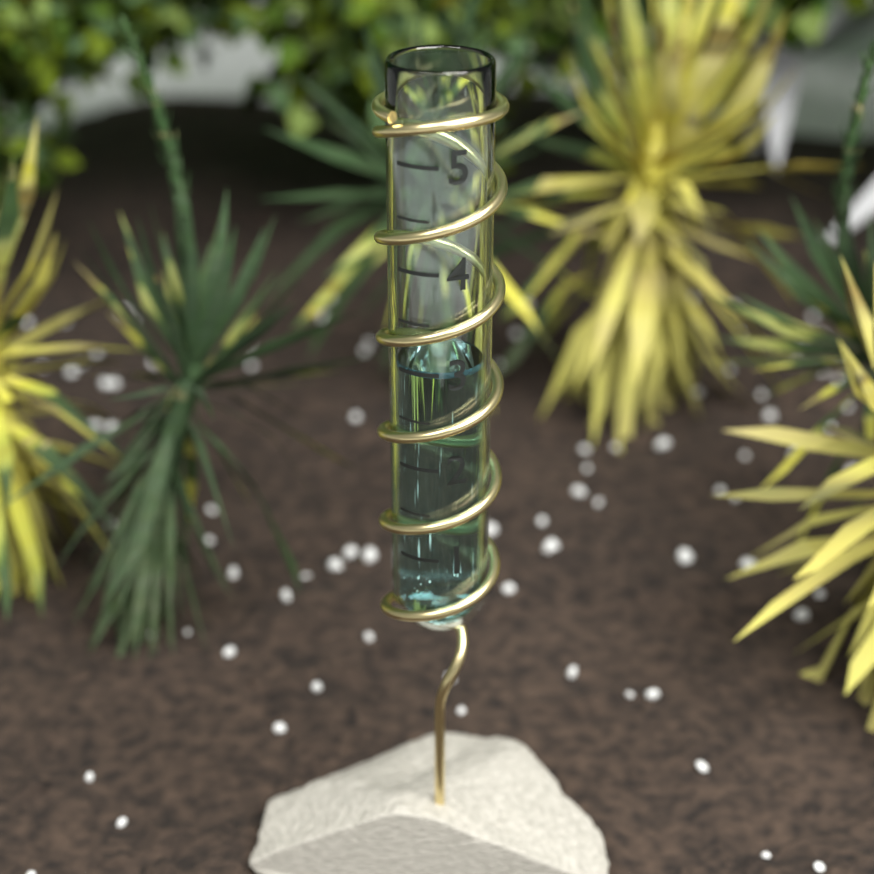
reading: 3.0 (no unit)
